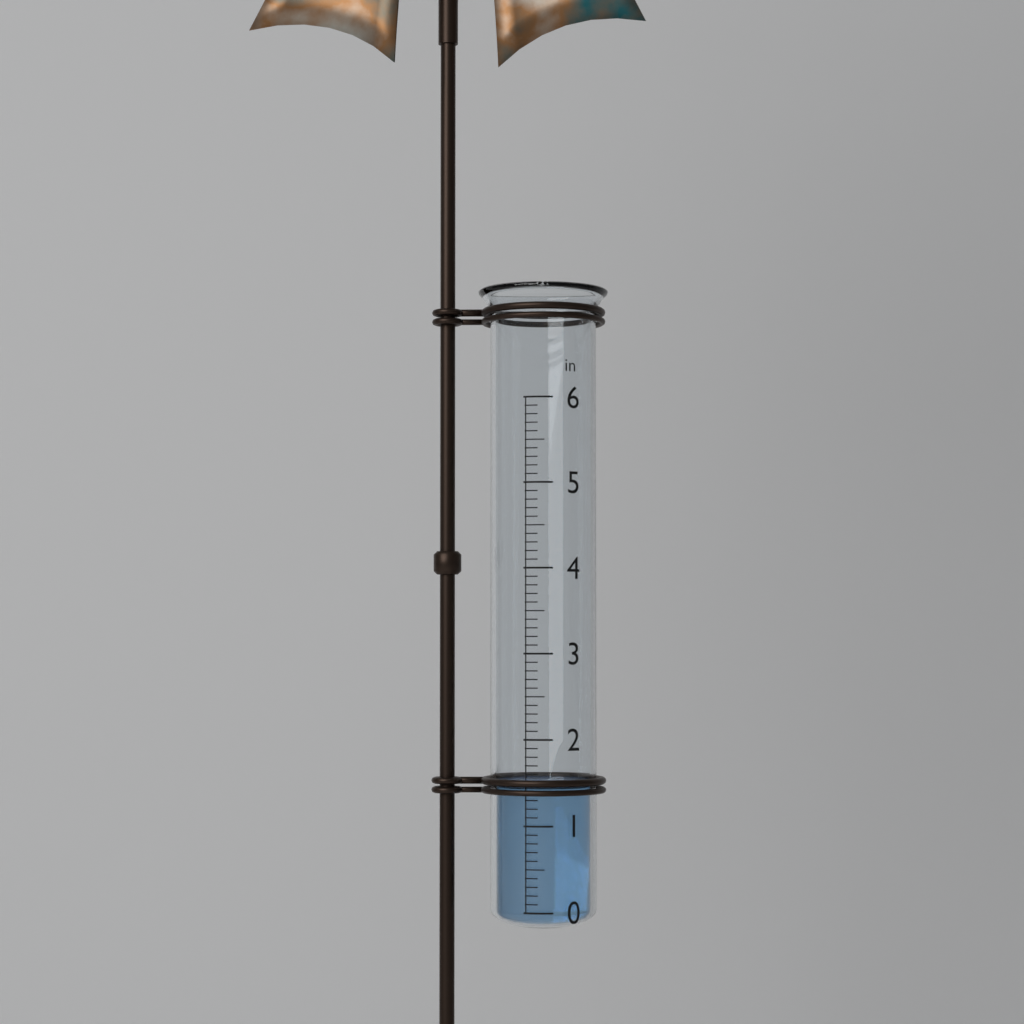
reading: 1.5 in
